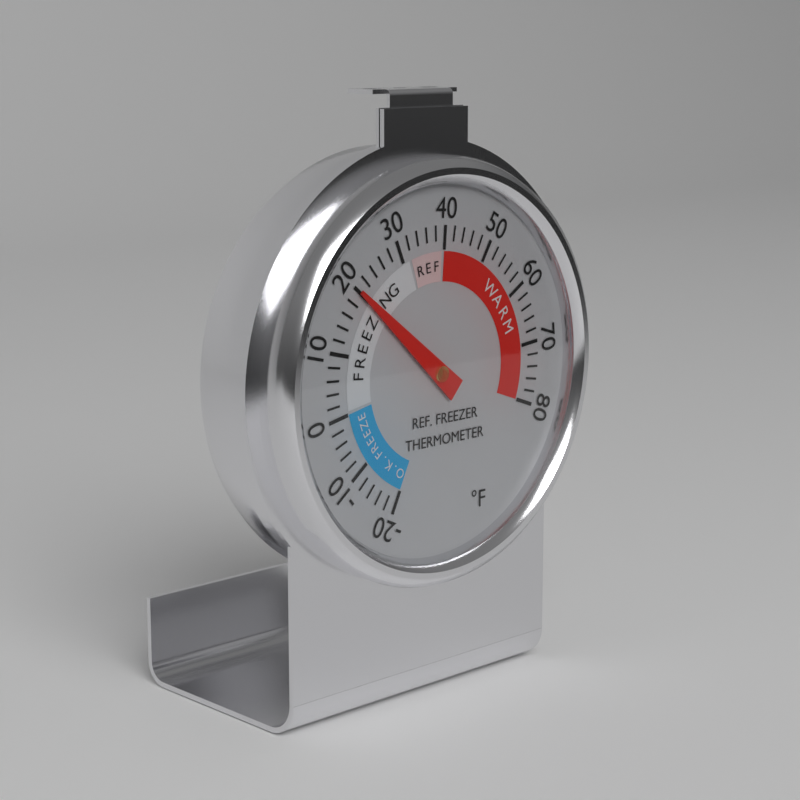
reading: 20 °F
